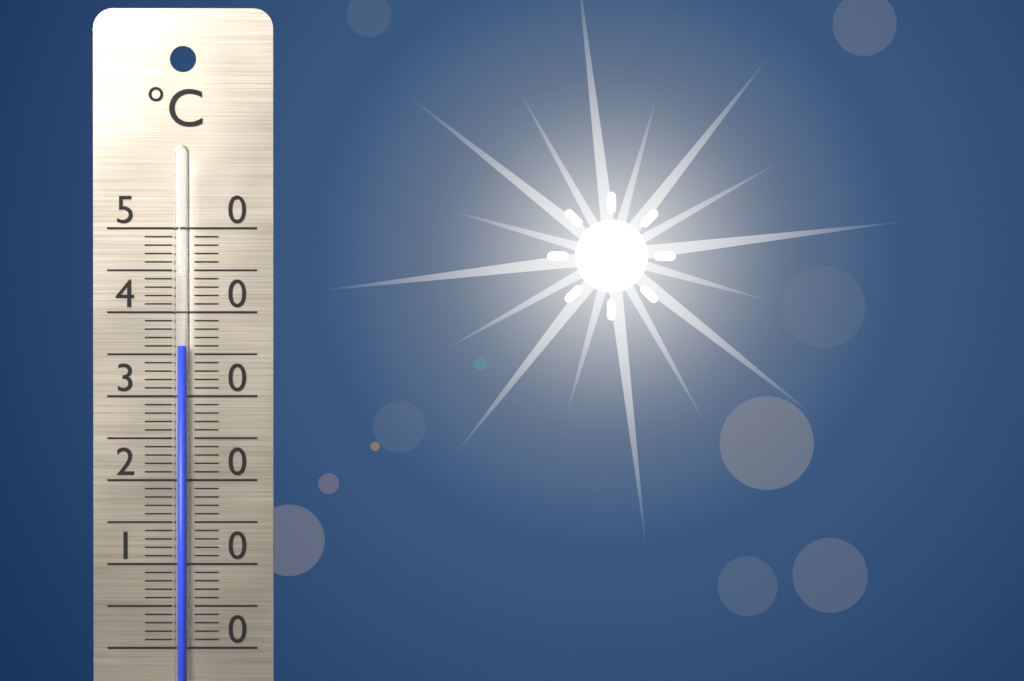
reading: 36 °C
